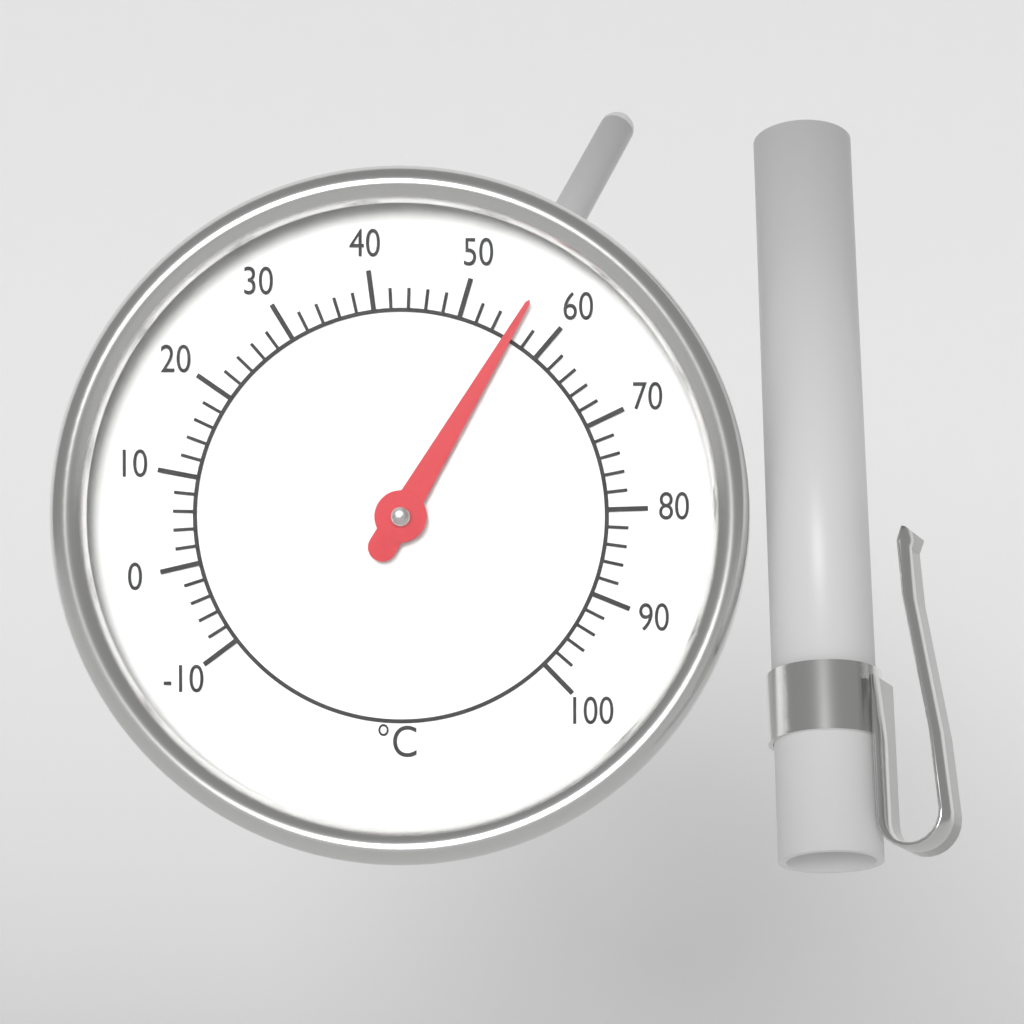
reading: 56 °C
